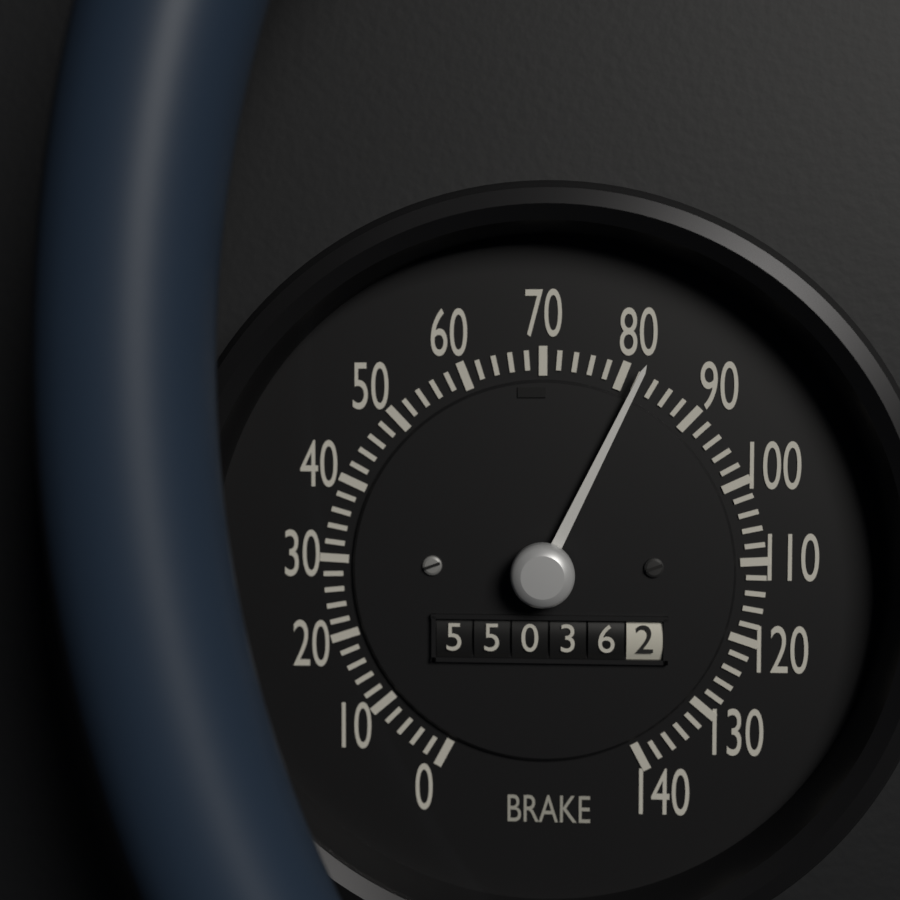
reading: 82 (no unit)
